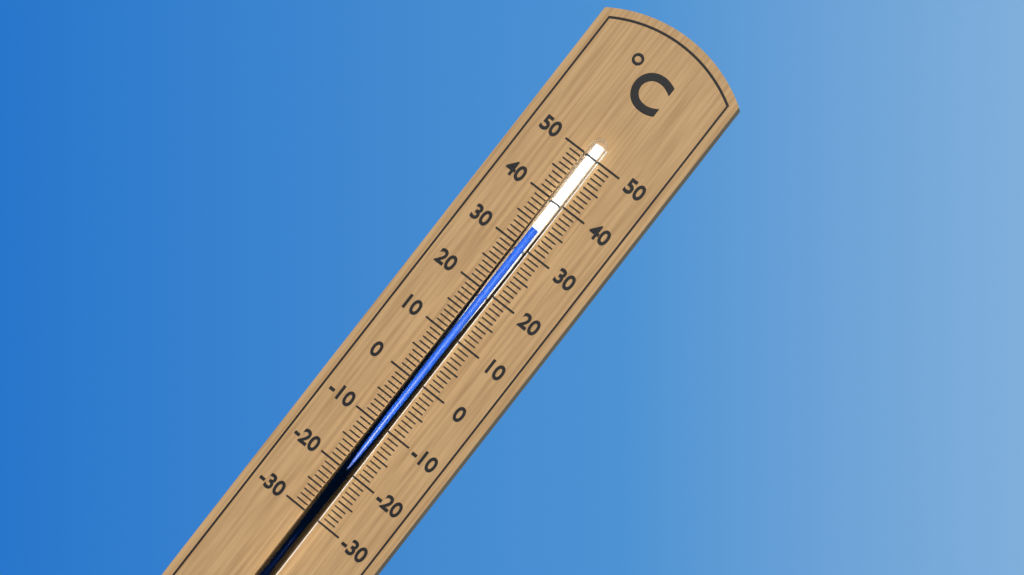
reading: 34 °C
